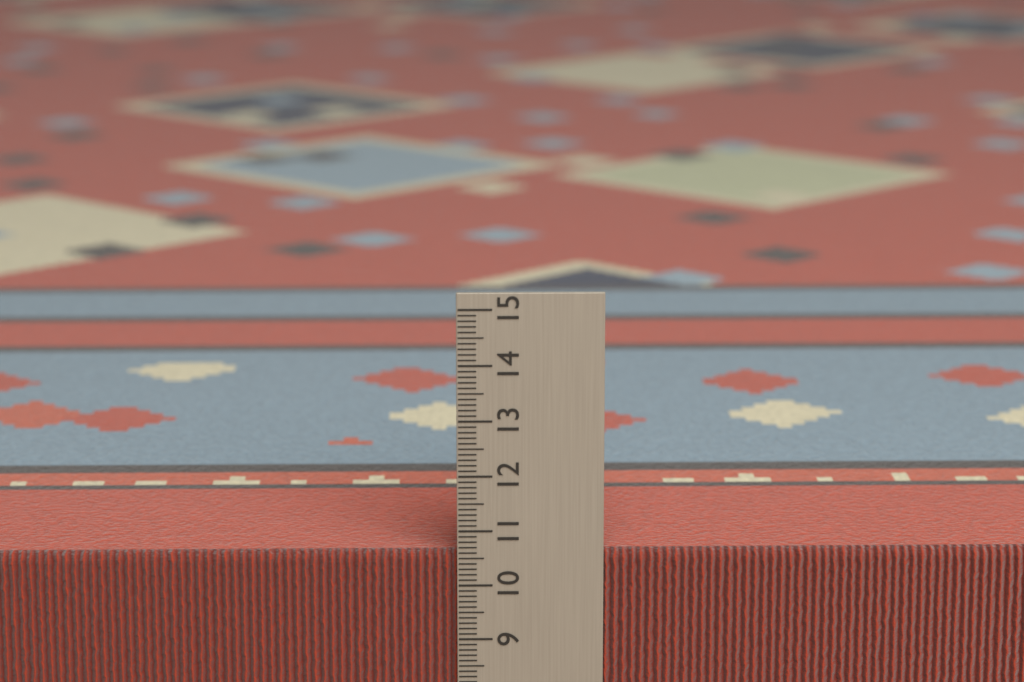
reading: 10.6 cm
